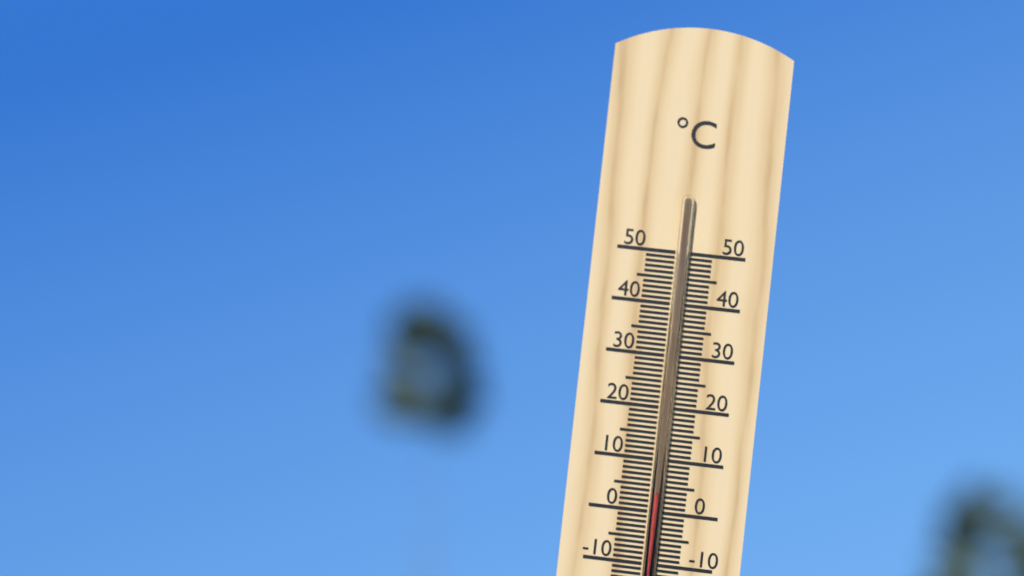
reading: 4 °C
